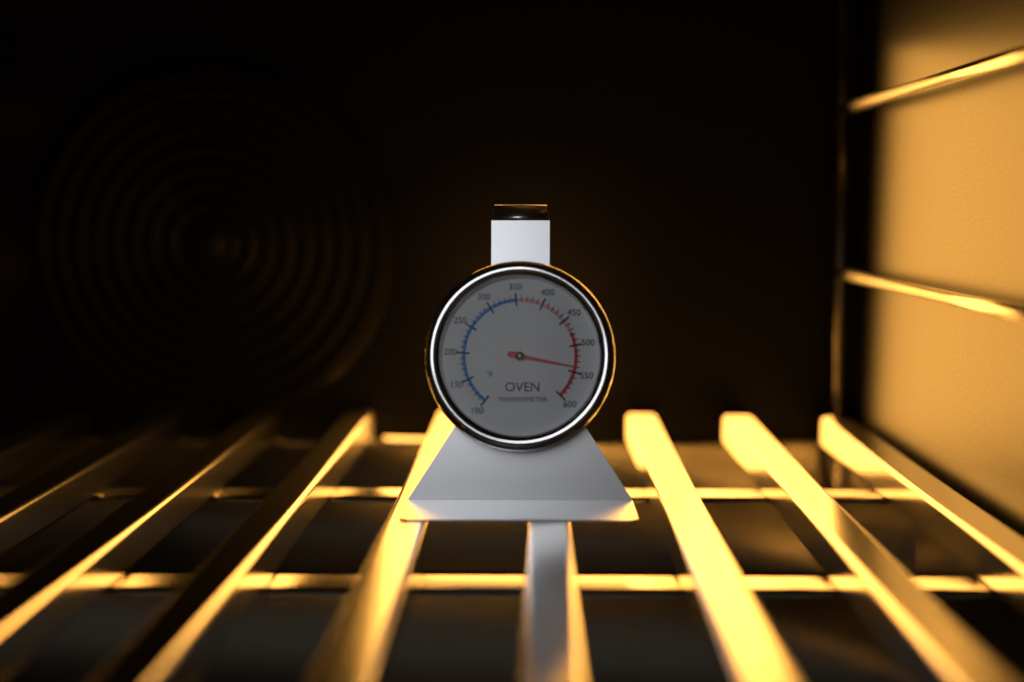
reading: 540 °F
